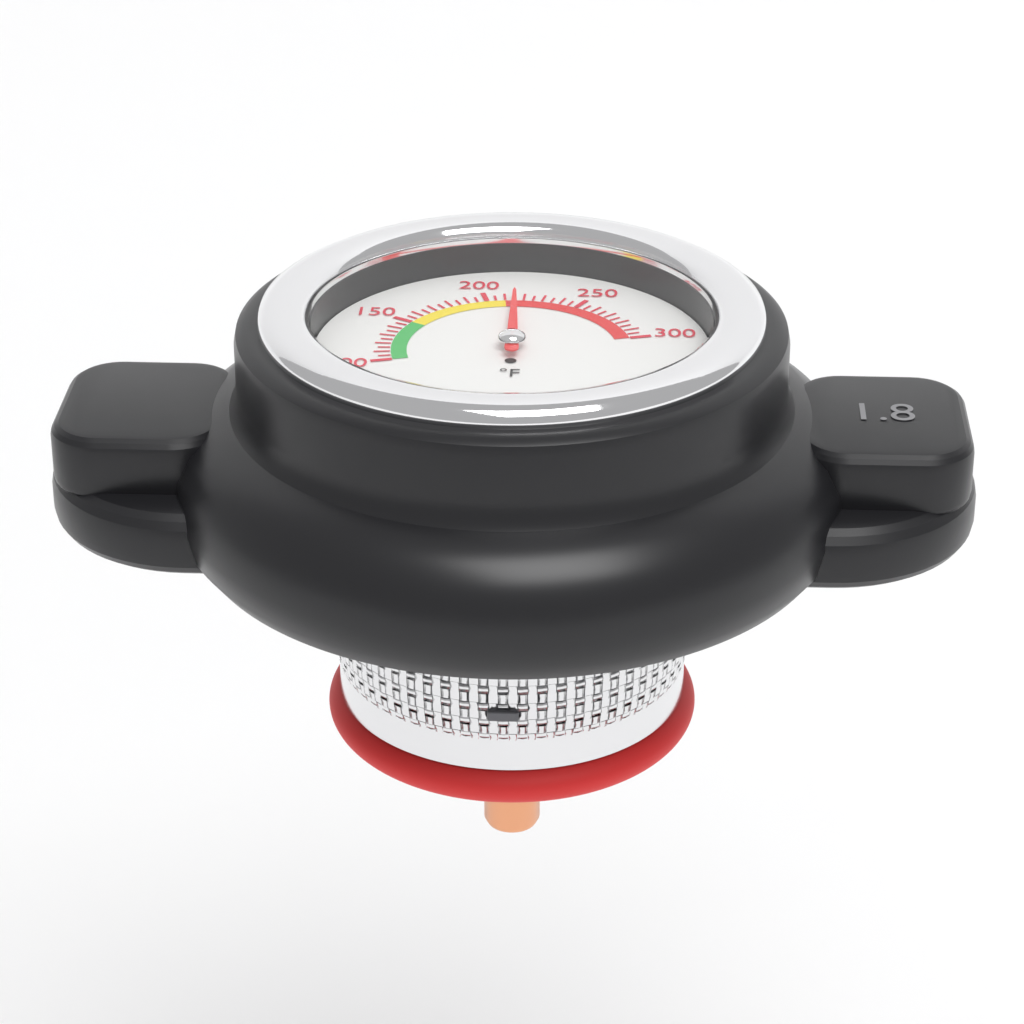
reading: 215 °F
